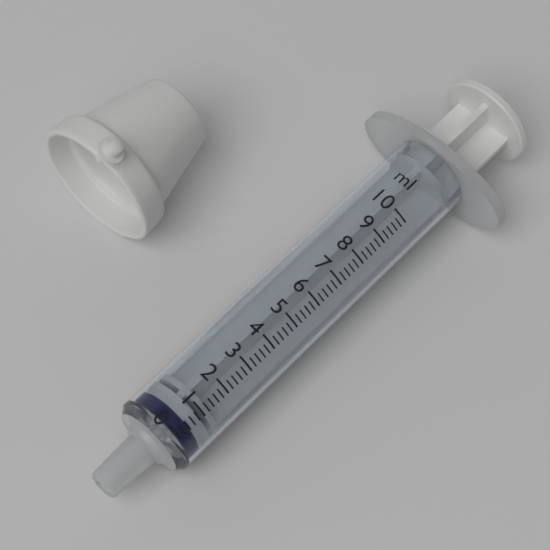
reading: 0.0 ml
